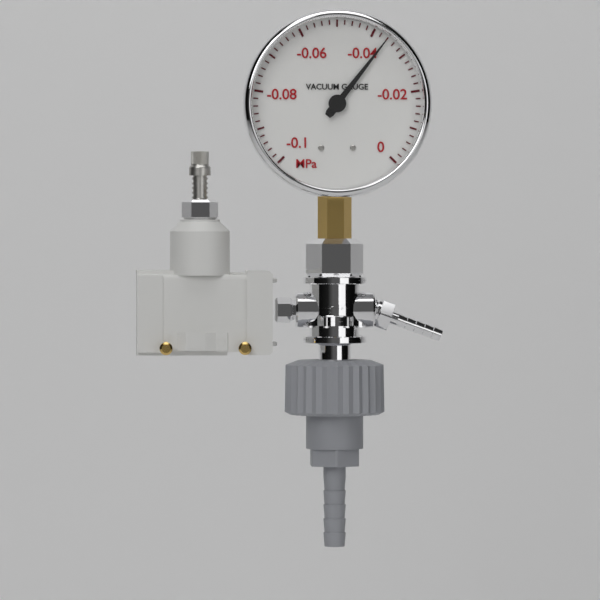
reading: -0.036 MPa
